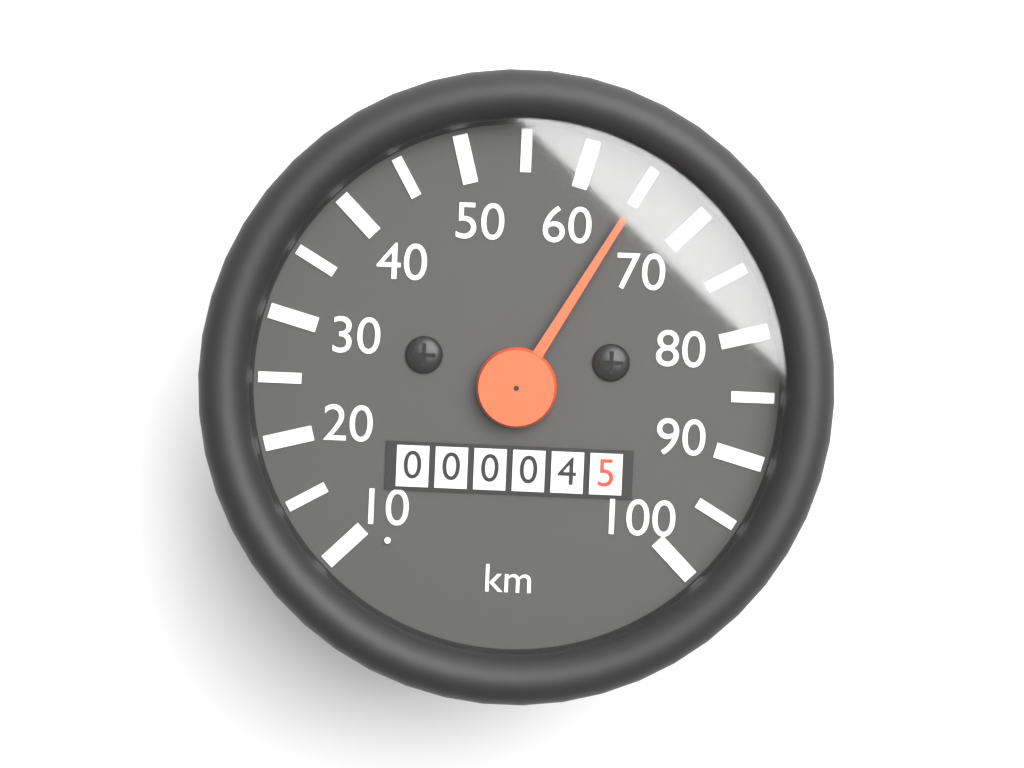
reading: 65 km/h
